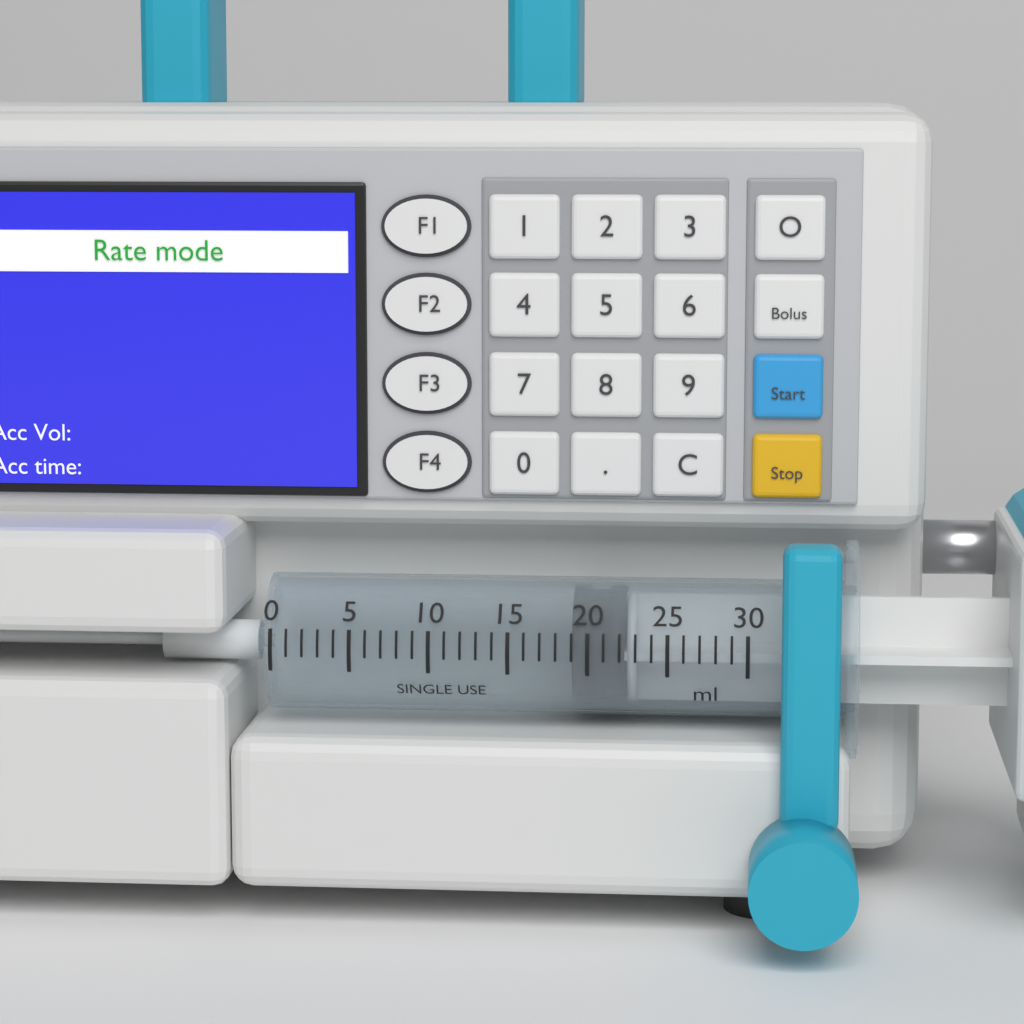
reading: 19 ml
